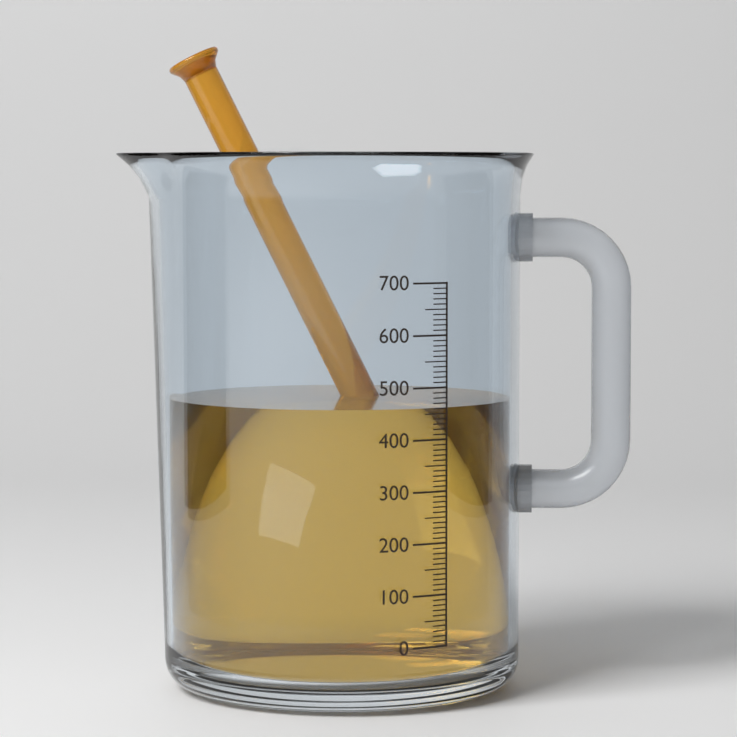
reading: 460 (no unit)
